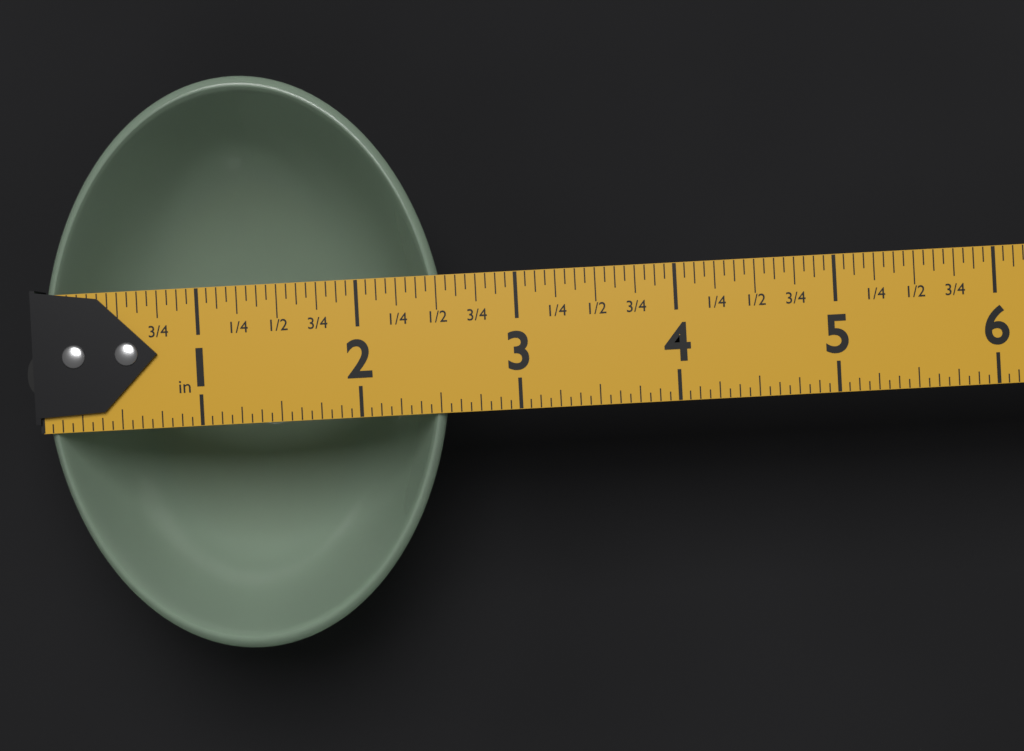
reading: 2.5625 in
